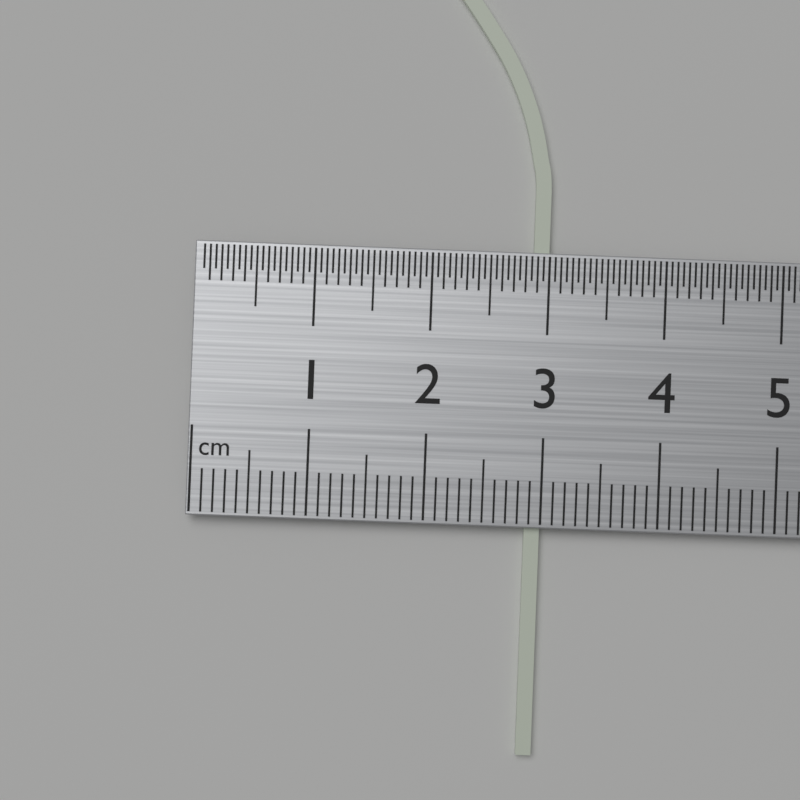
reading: 3.0 cm
